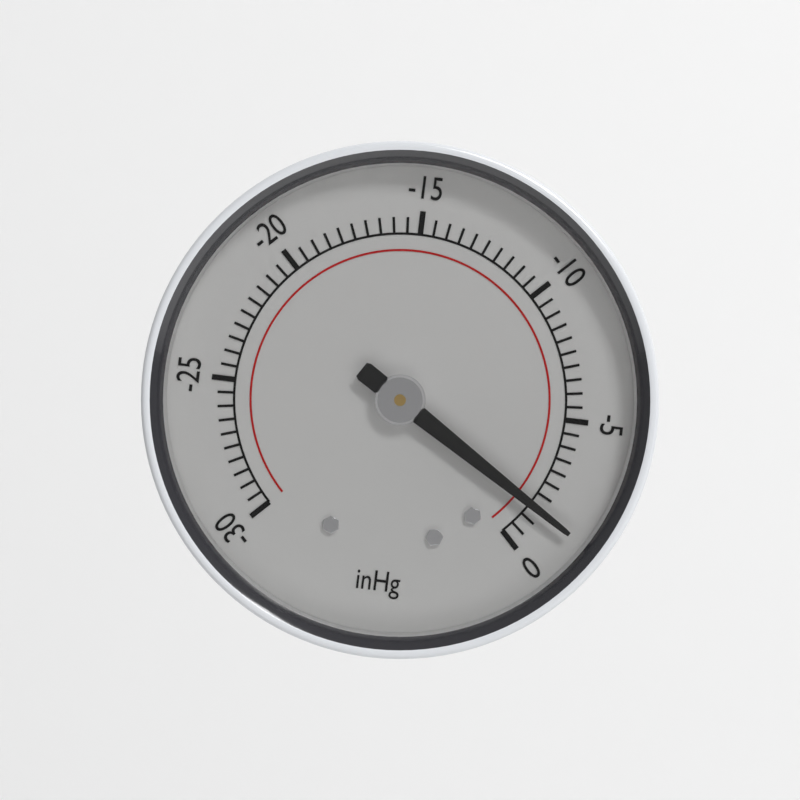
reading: -1.5 inHg
